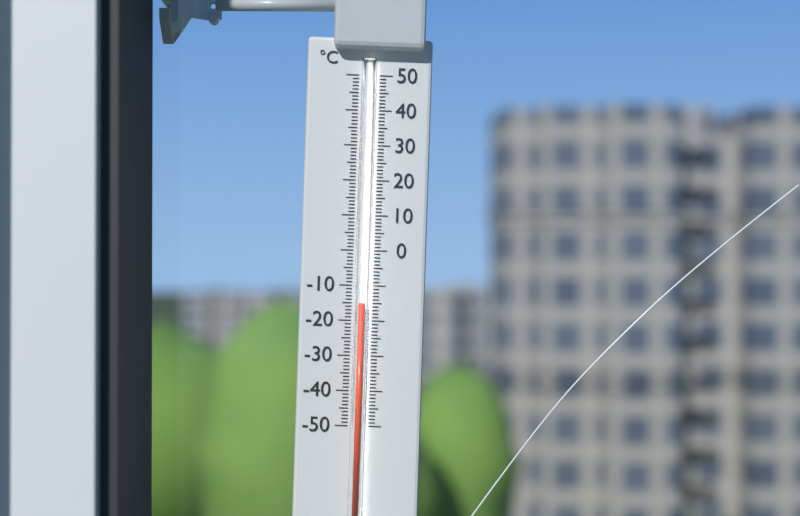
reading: -15 °C
